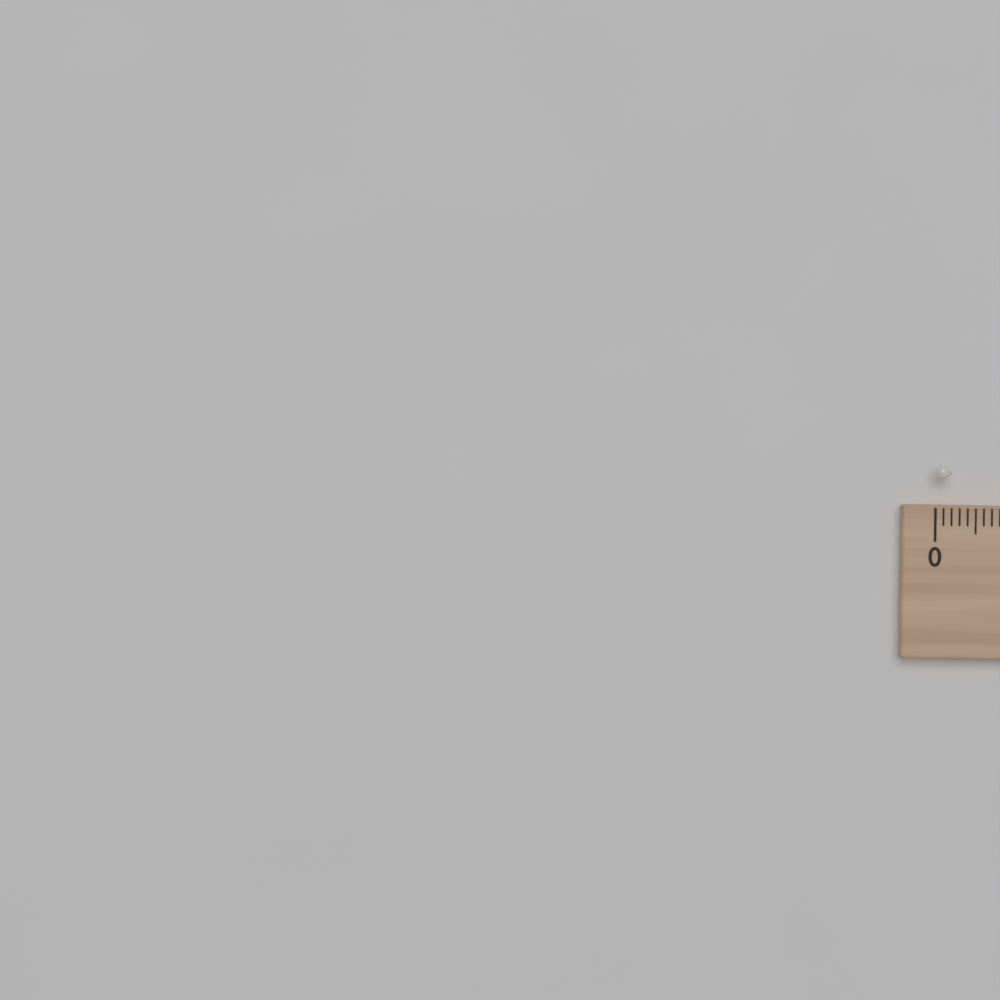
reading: 0.2 cm
